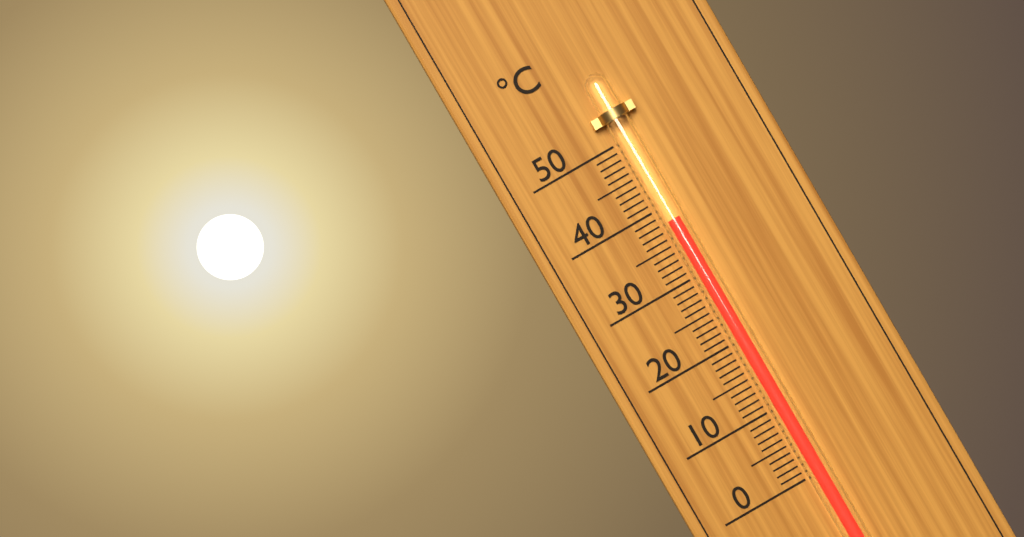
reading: 38 °C
